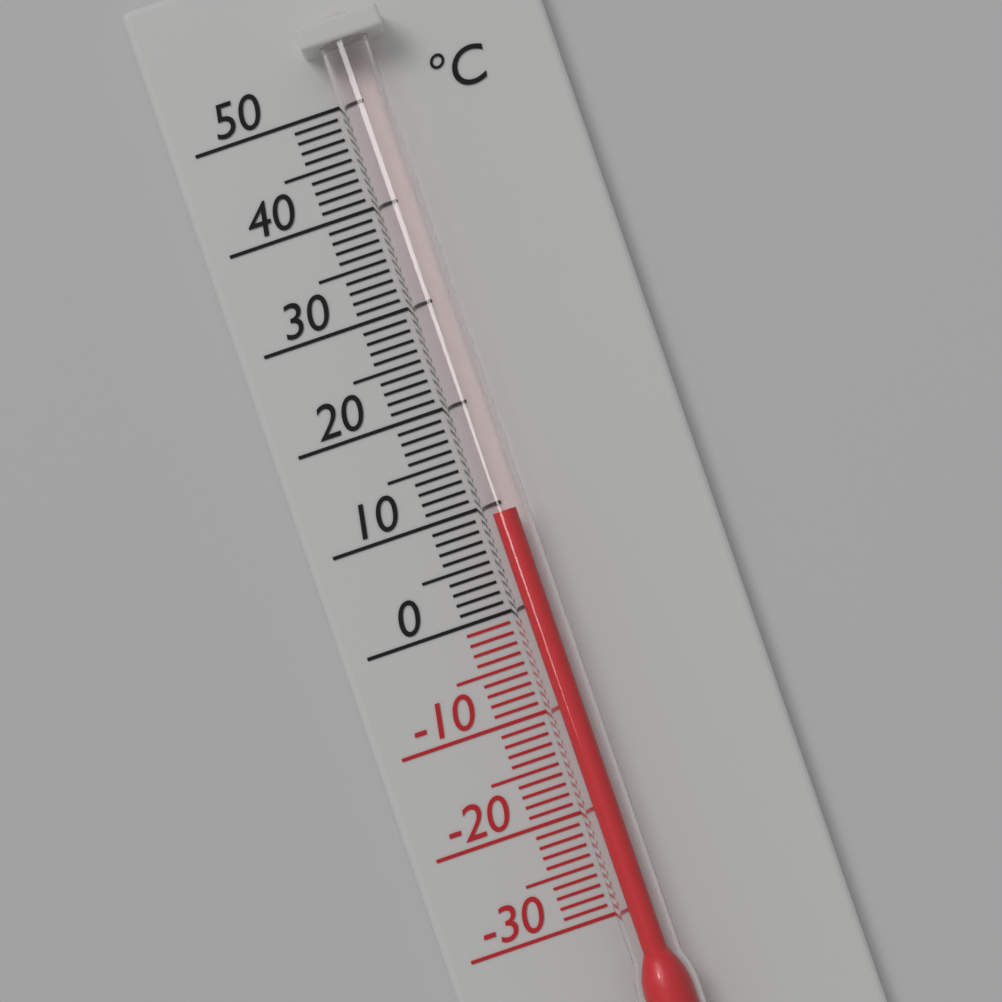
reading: 9 °C
